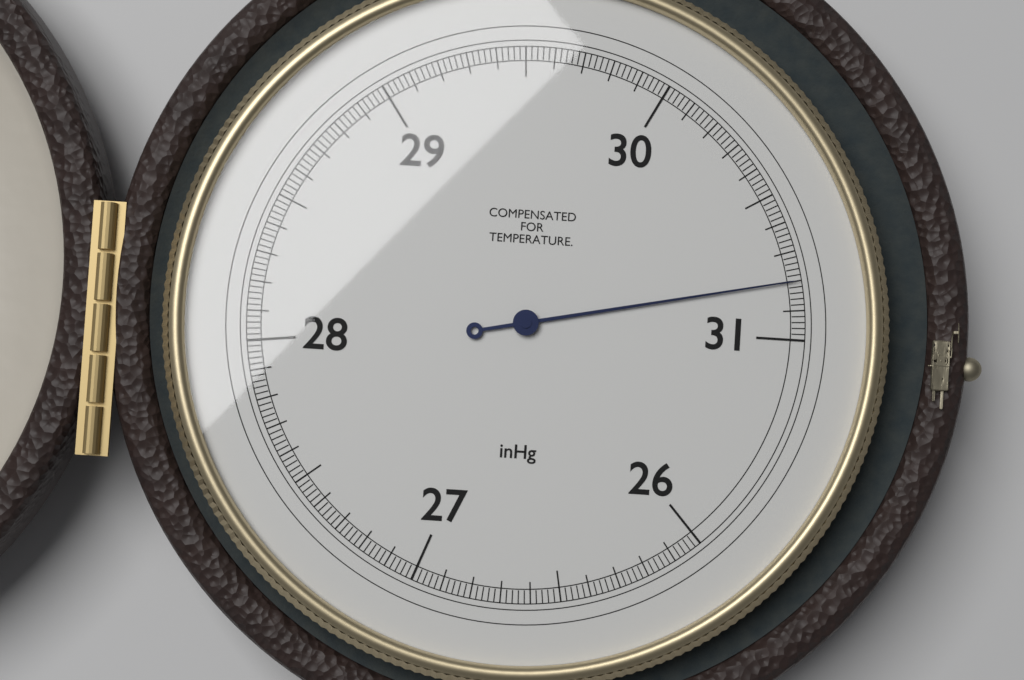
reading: 30.80 inHg
